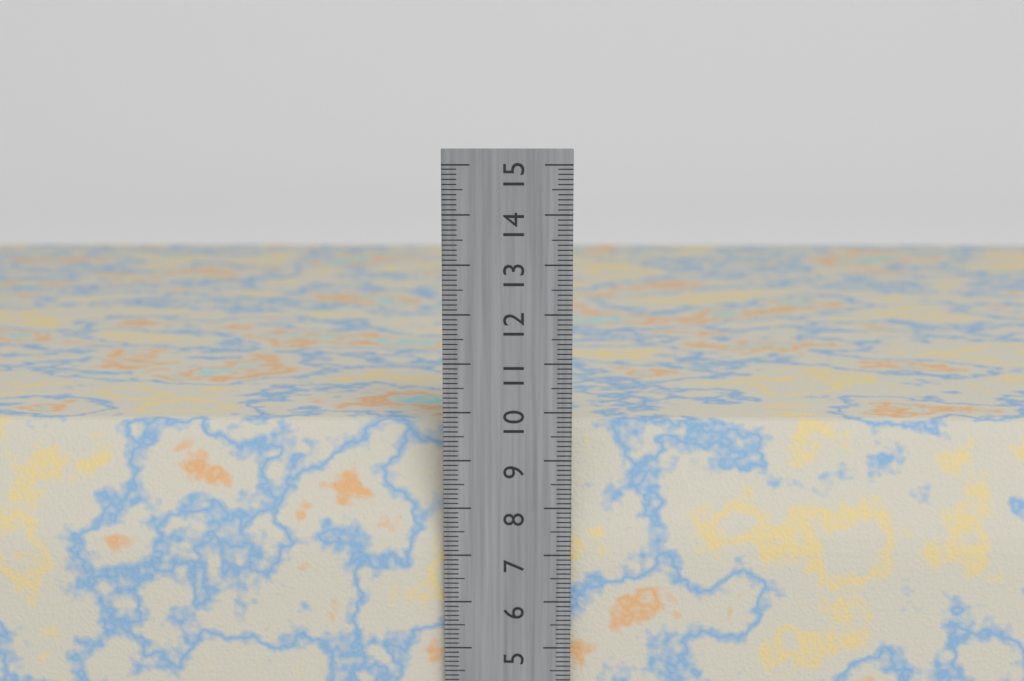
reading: 9.6 cm
